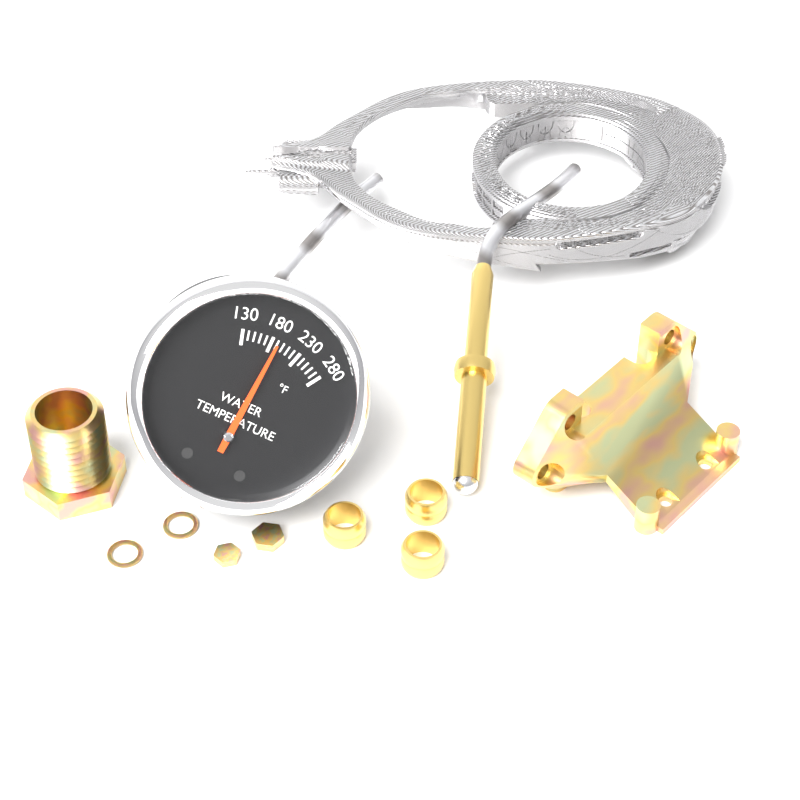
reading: 190 °F
